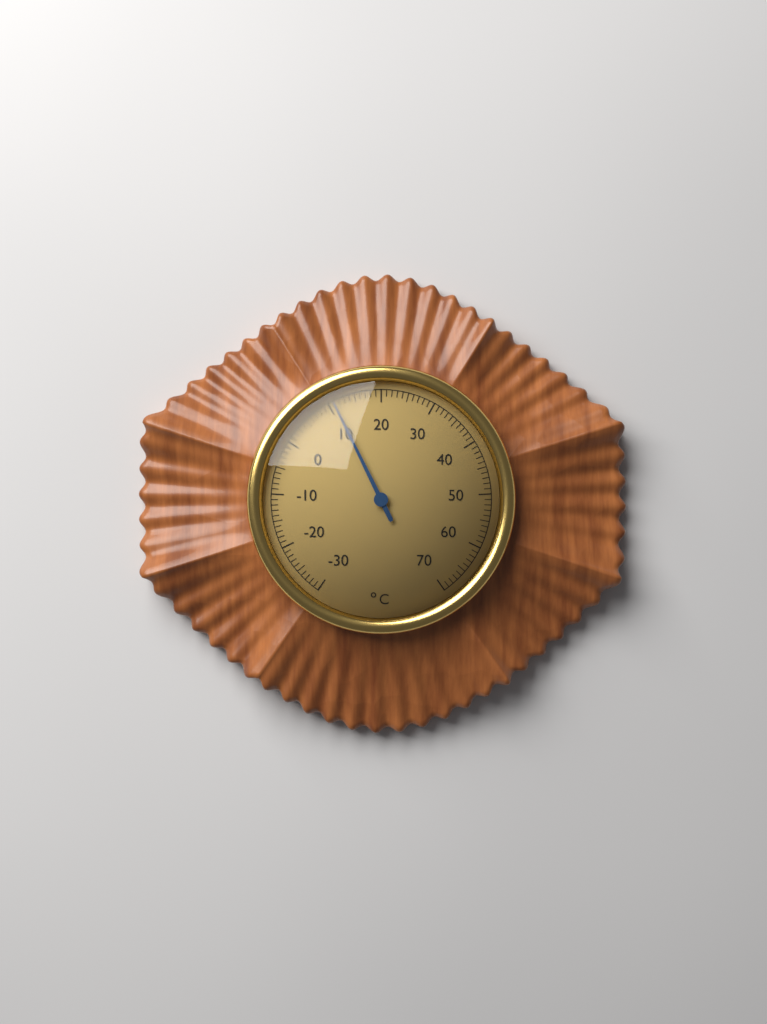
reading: 11 °C
